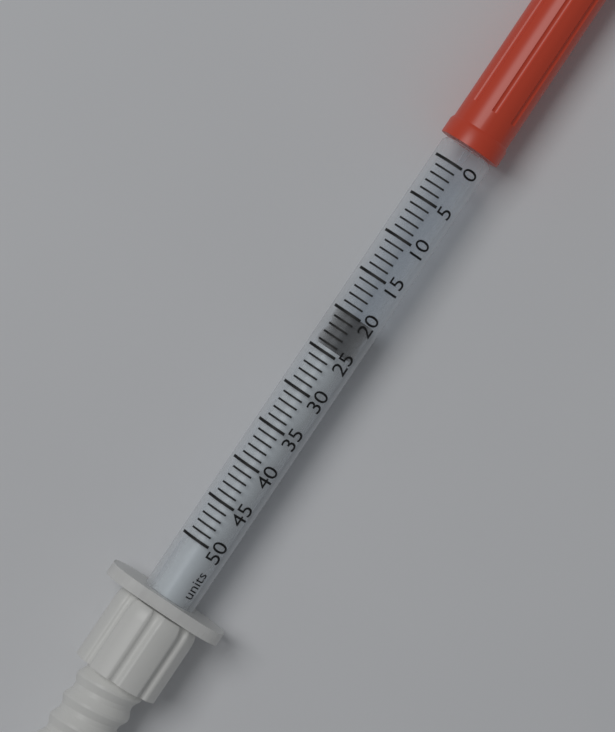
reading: 20 units
